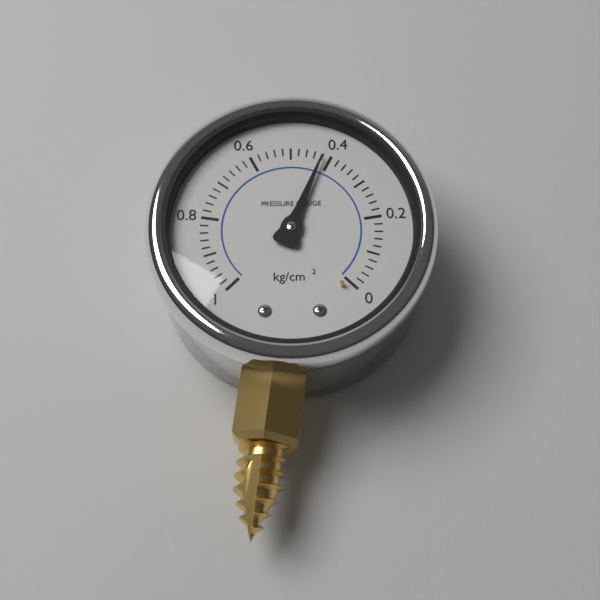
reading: 0.42 kg/cm²
